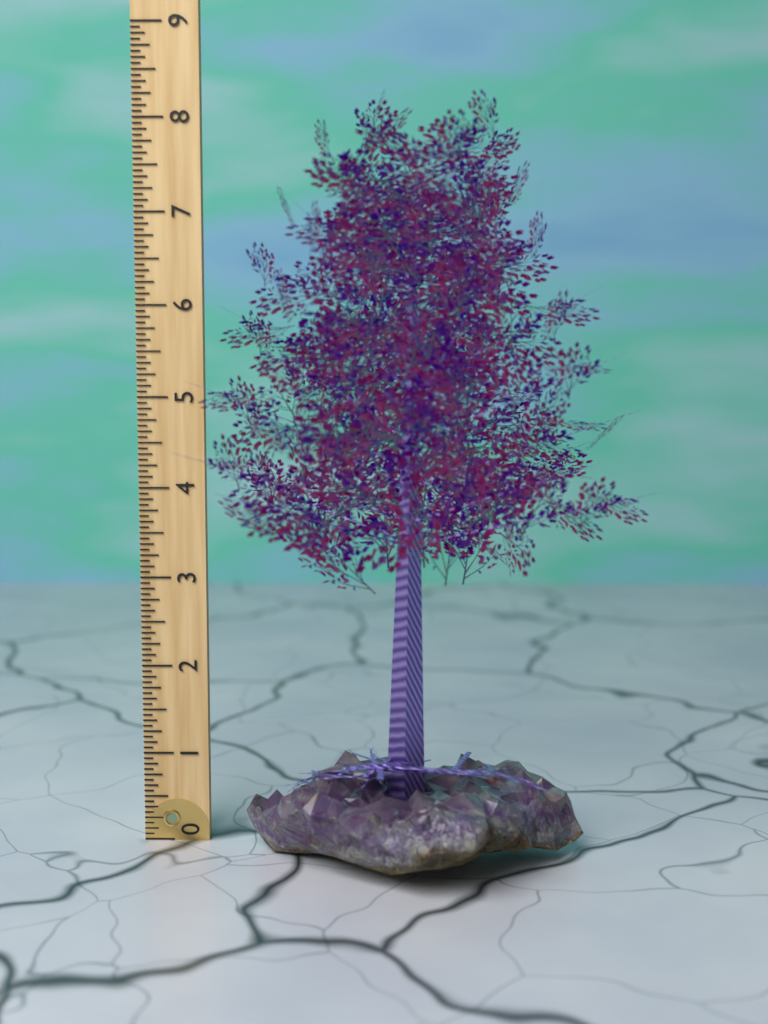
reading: 8.1250 (no unit)
